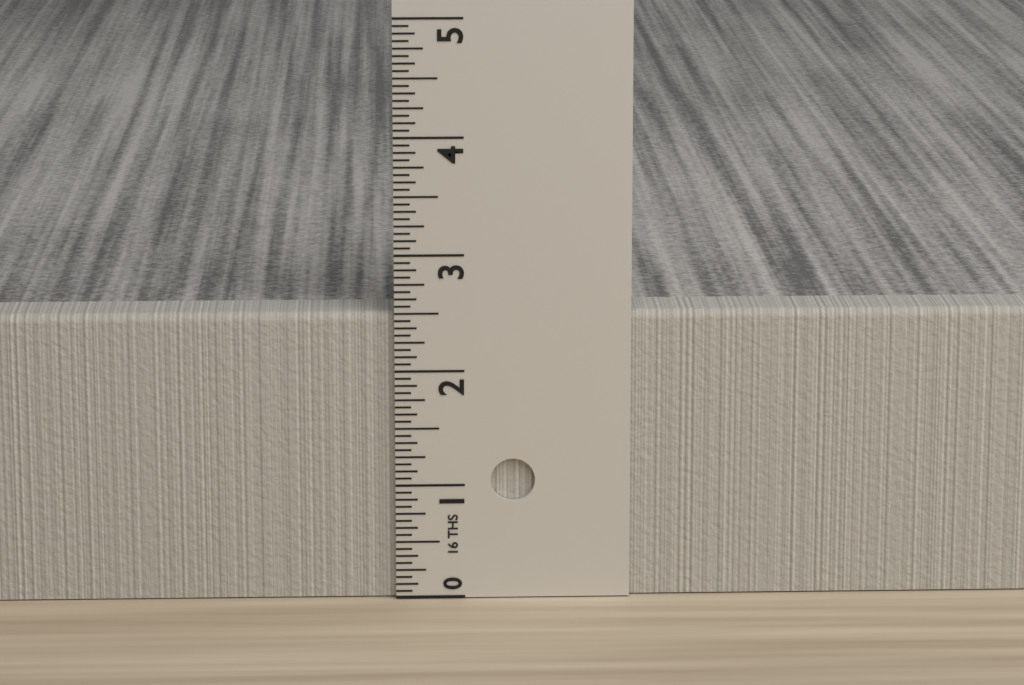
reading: 2.5000 in
